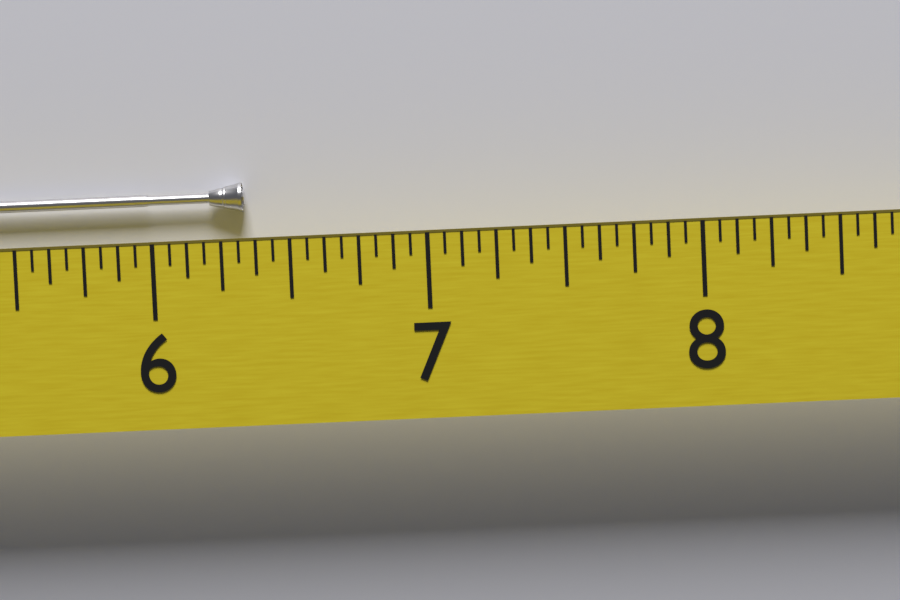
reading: 6.3125 (no unit)
